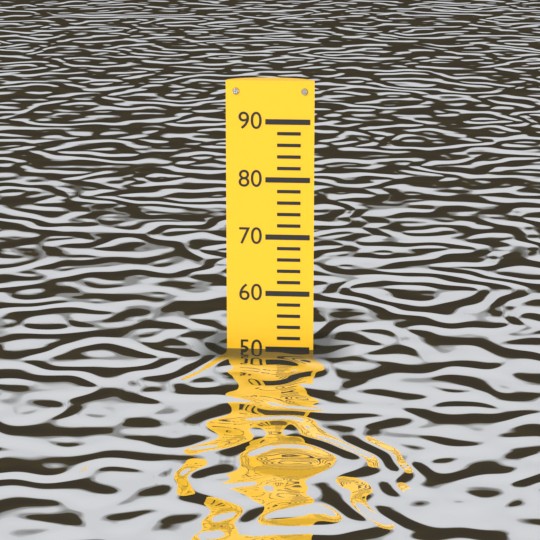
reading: 50 (no unit)
